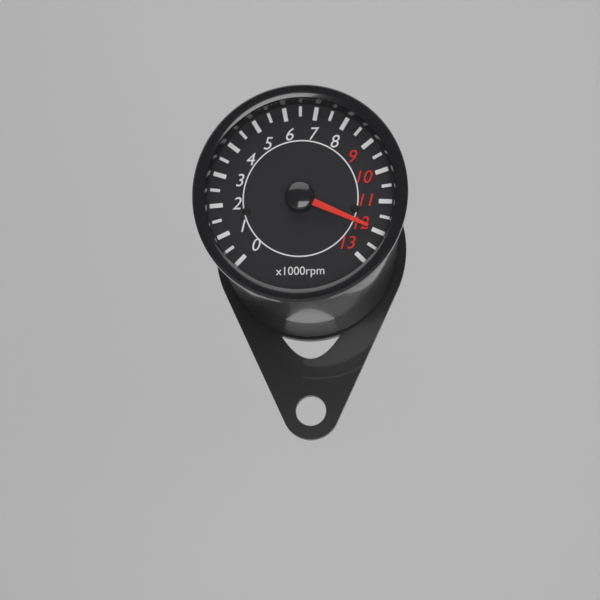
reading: 12000 rpm
